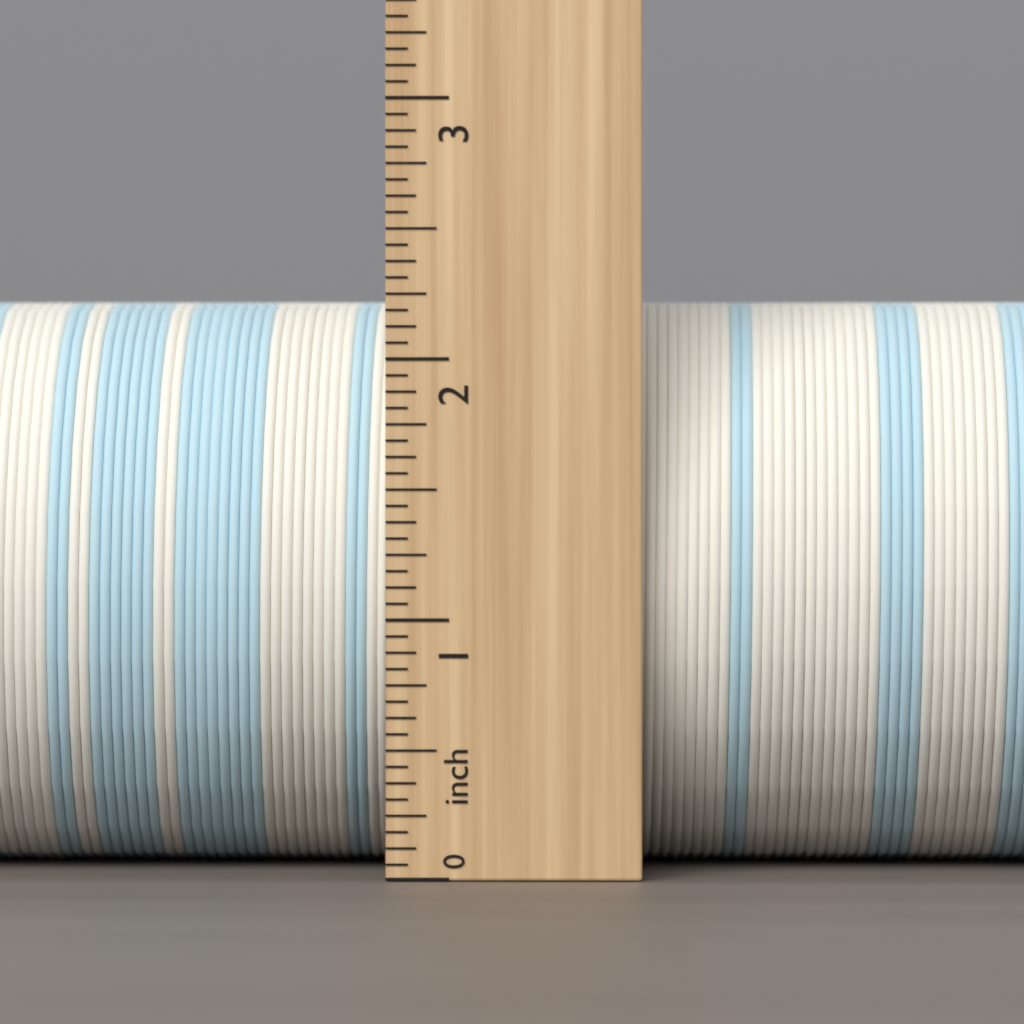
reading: 2.2500 inch
